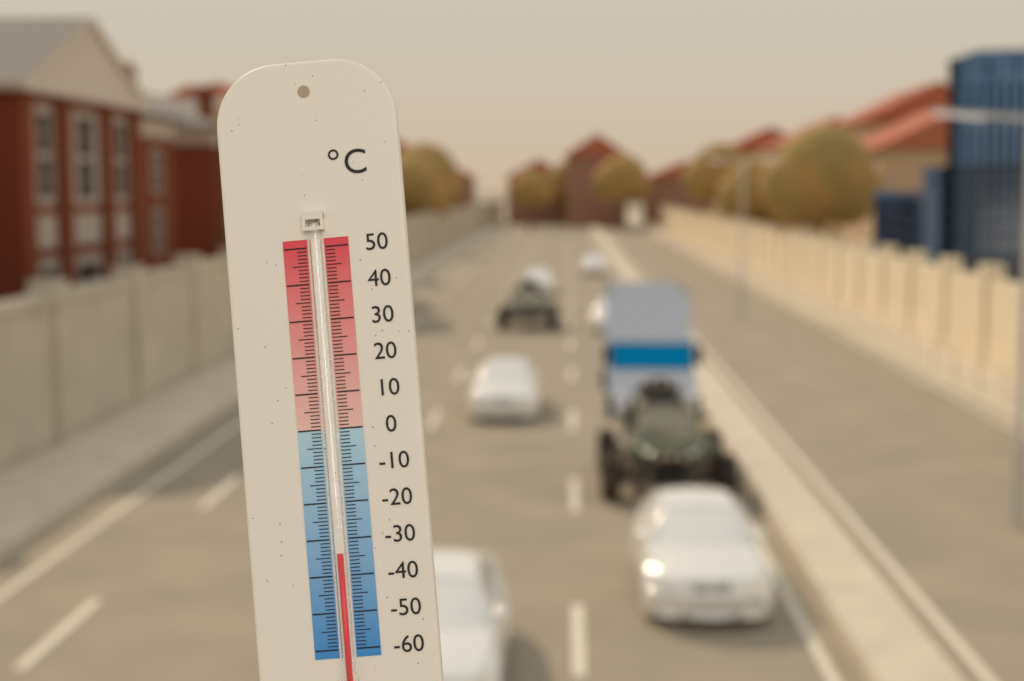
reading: -34 °C
